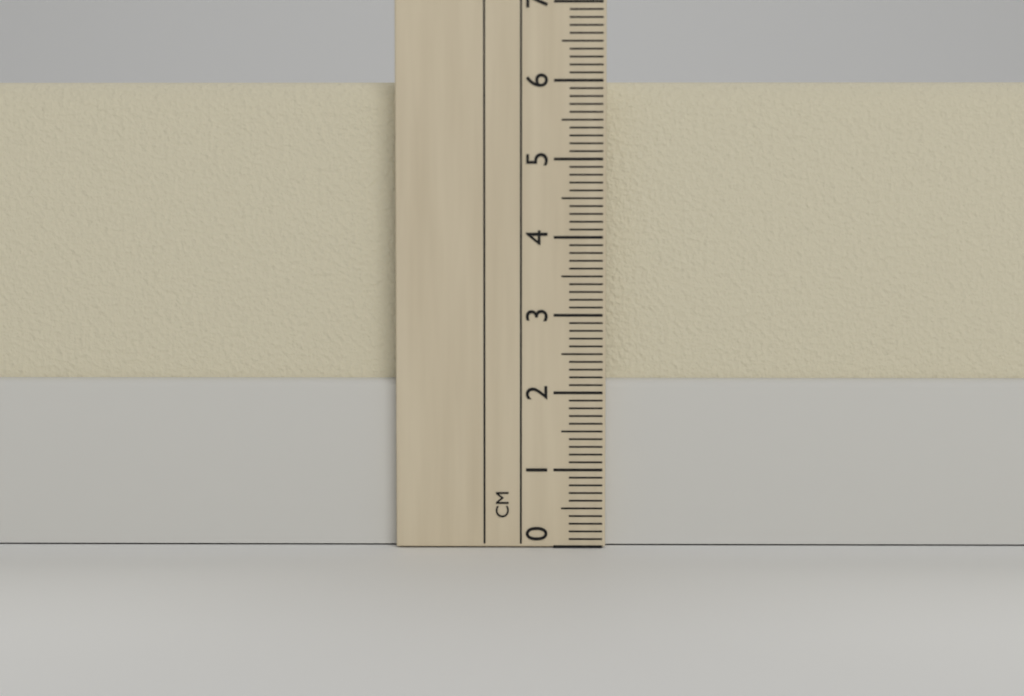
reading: 6.0 cm
